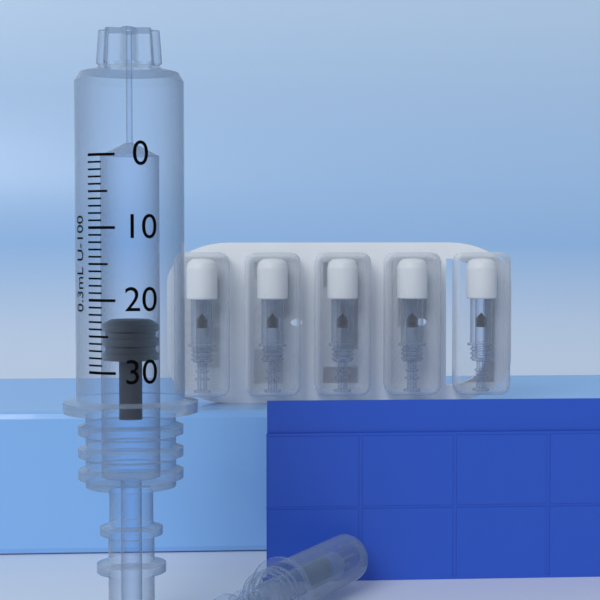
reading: 23 units
